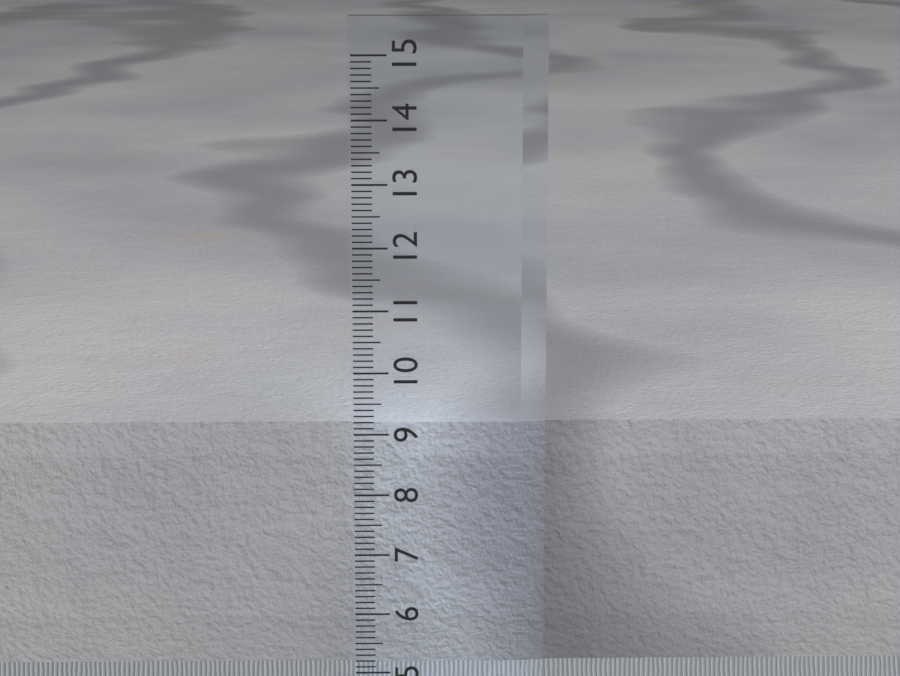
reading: 9.1 cm
